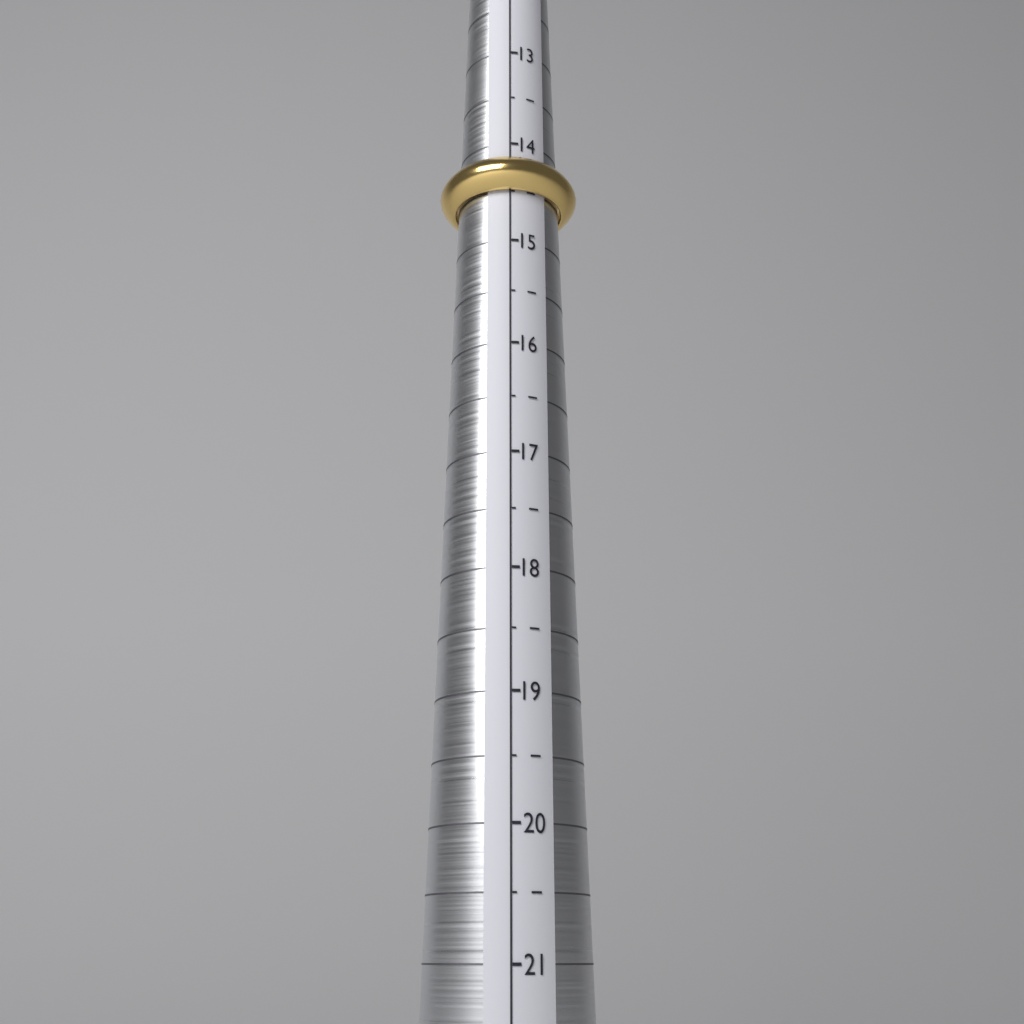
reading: 14.5 (no unit)
